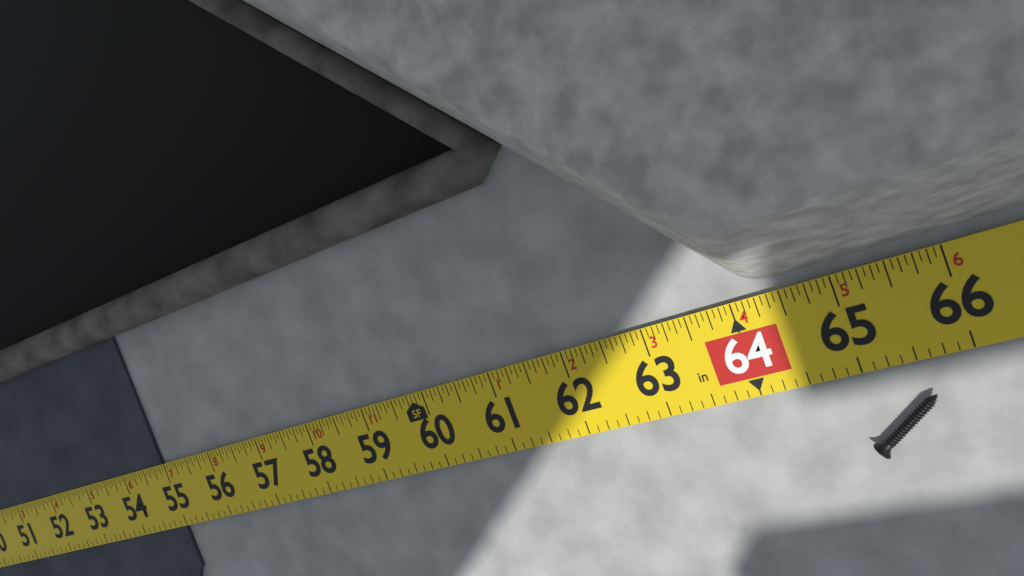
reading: 54.9375 in
